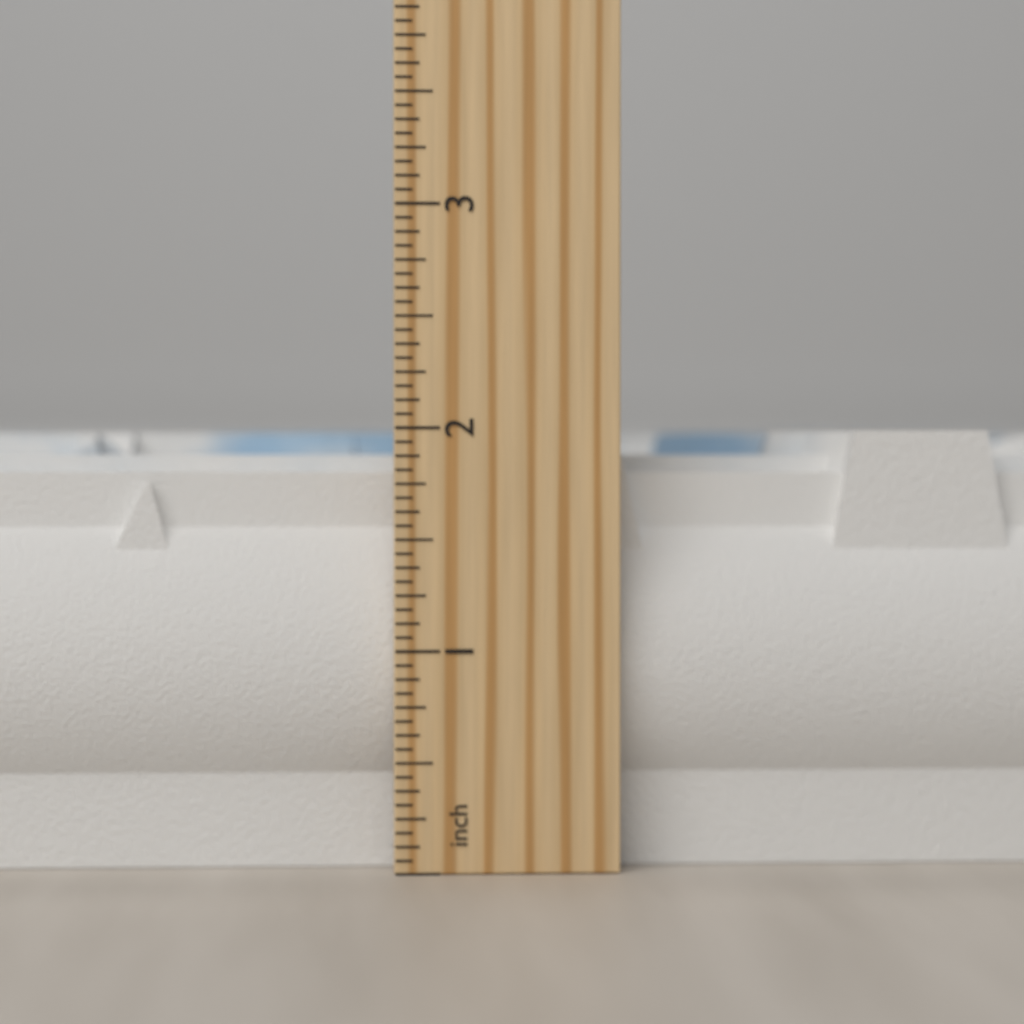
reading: 2.0000 inch
